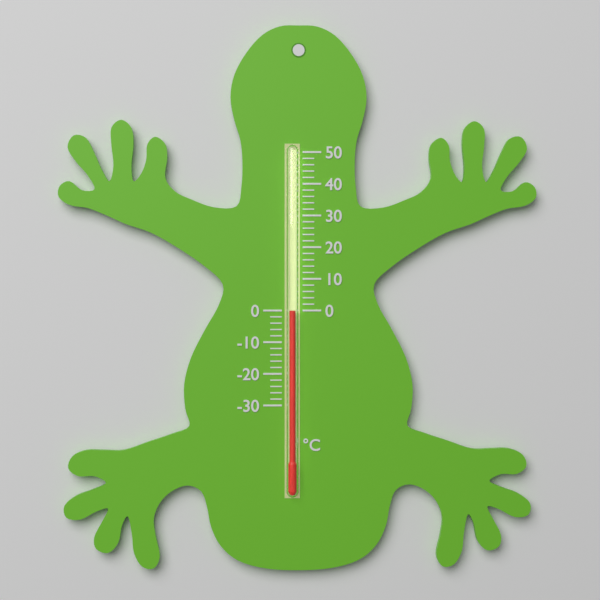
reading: 0 °C
